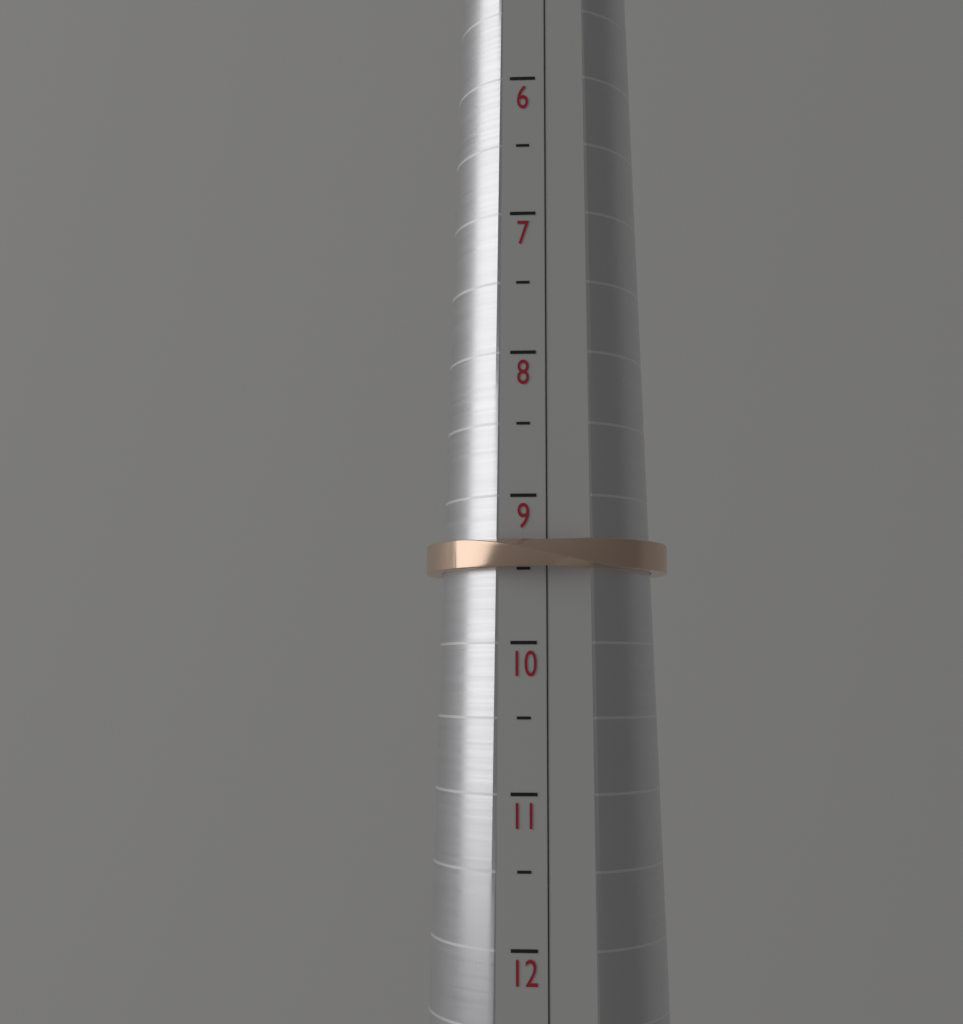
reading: 9.5 (no unit)
